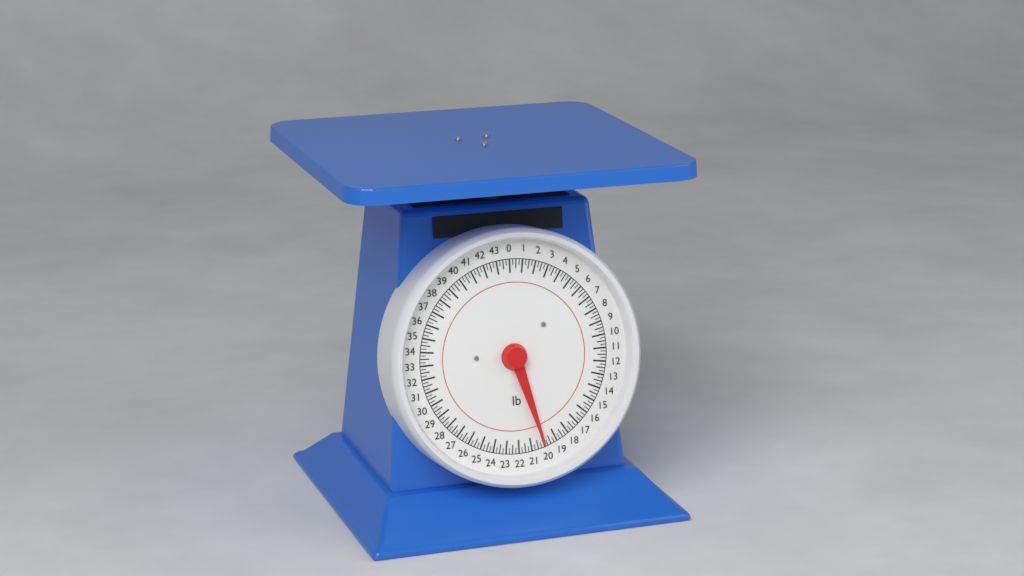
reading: 20.00 lb
